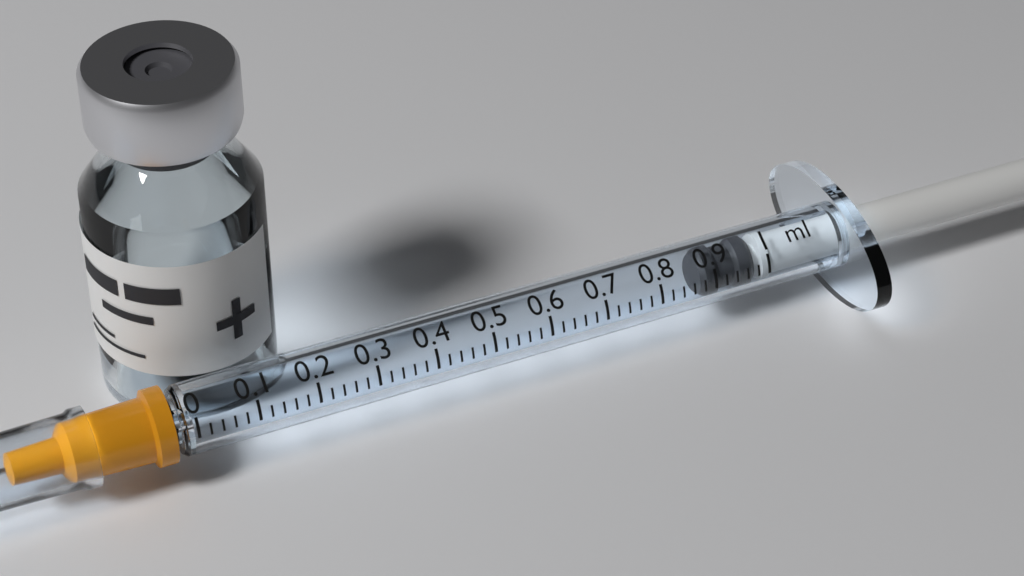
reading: 0.88 ml
